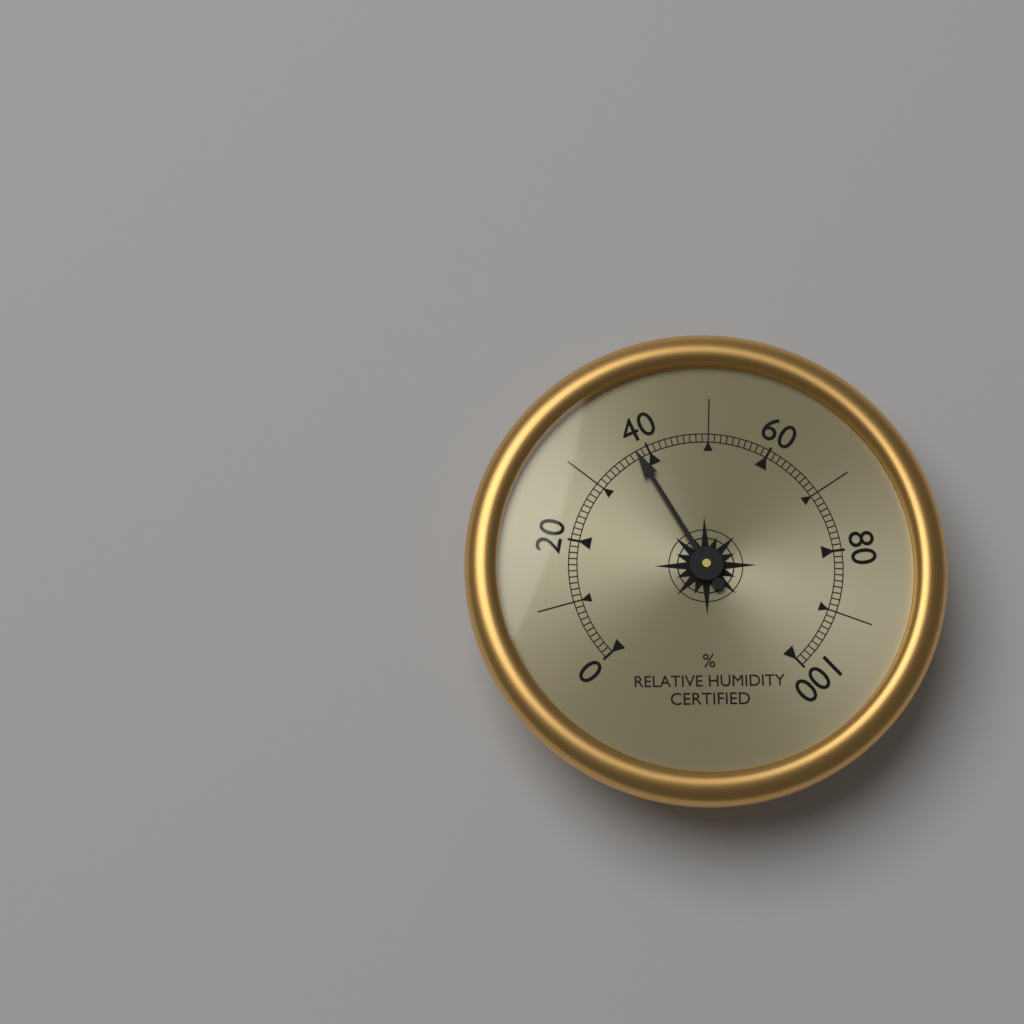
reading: 38 %
